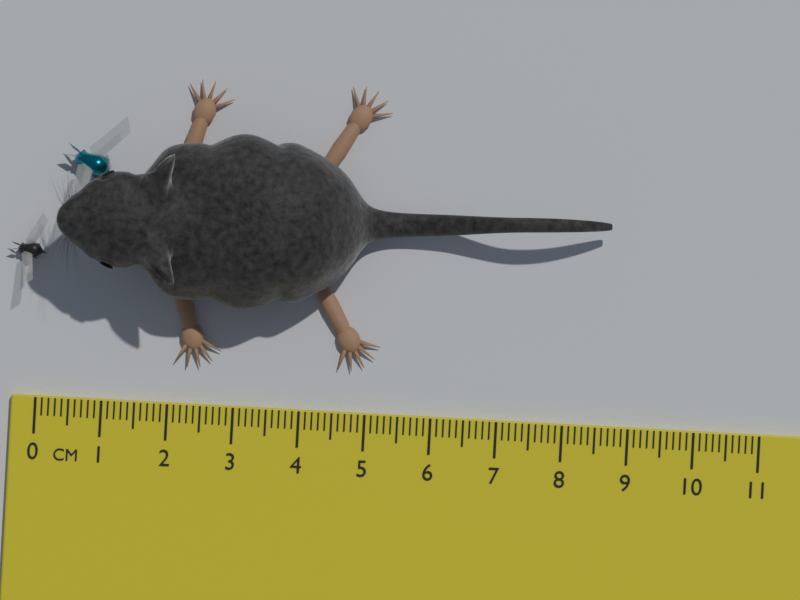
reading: 8.6 cm
